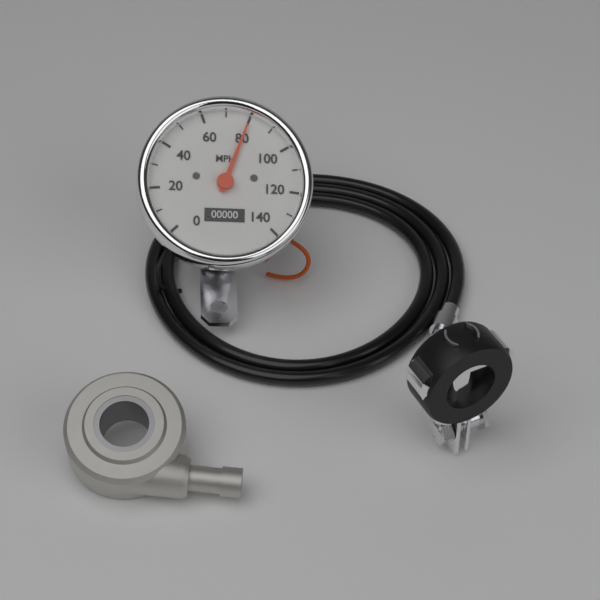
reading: 80 MPH
